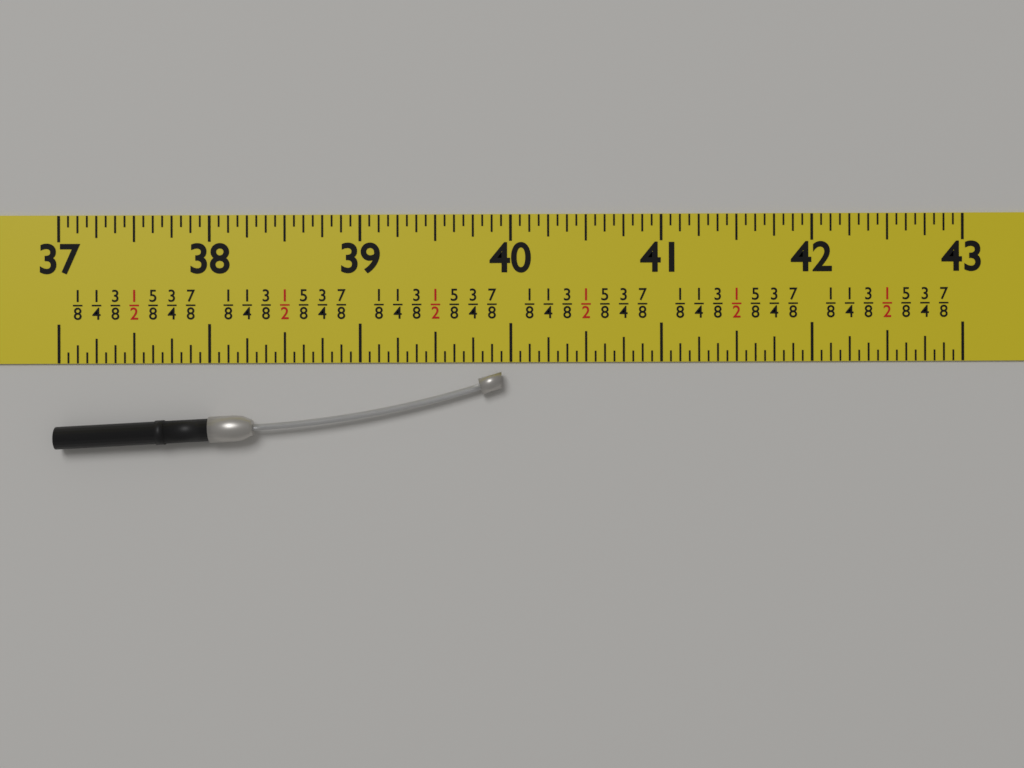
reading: 39.9375 in
